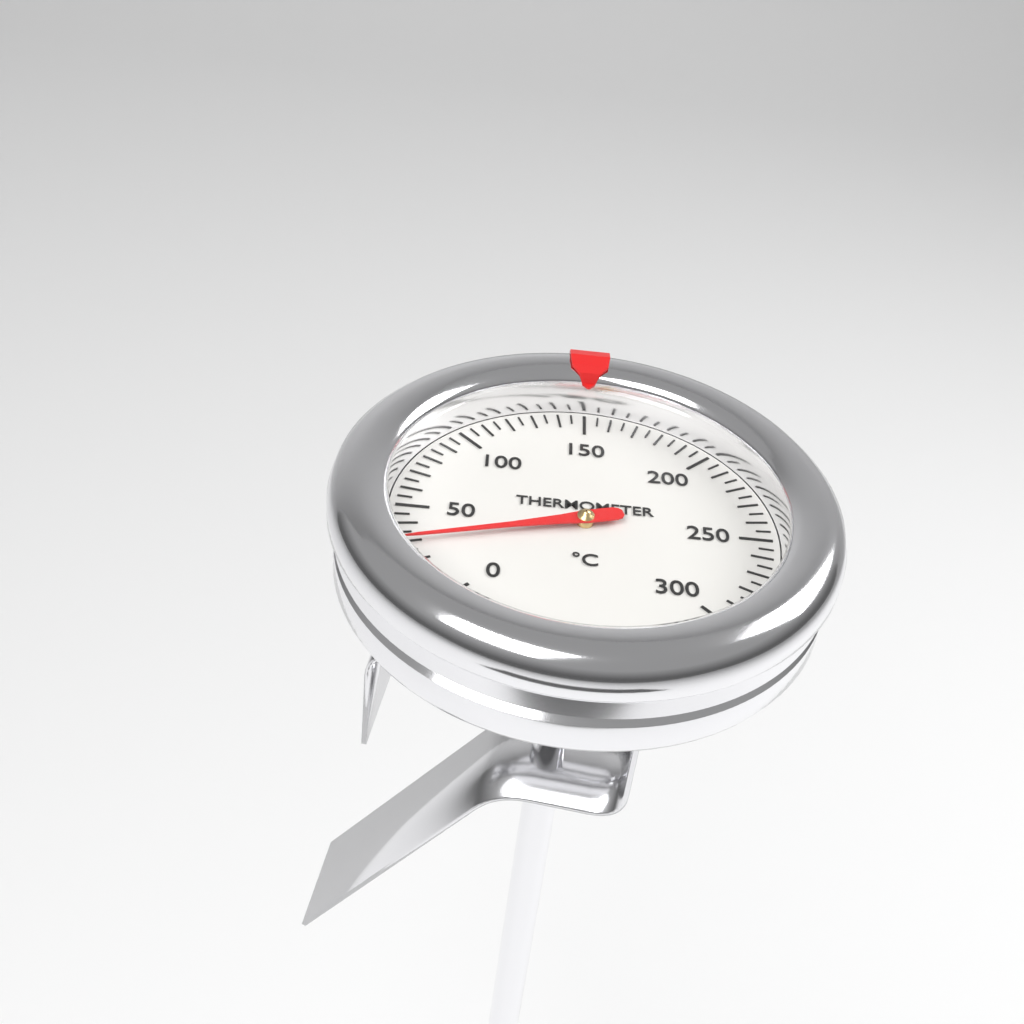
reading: 30 °C
